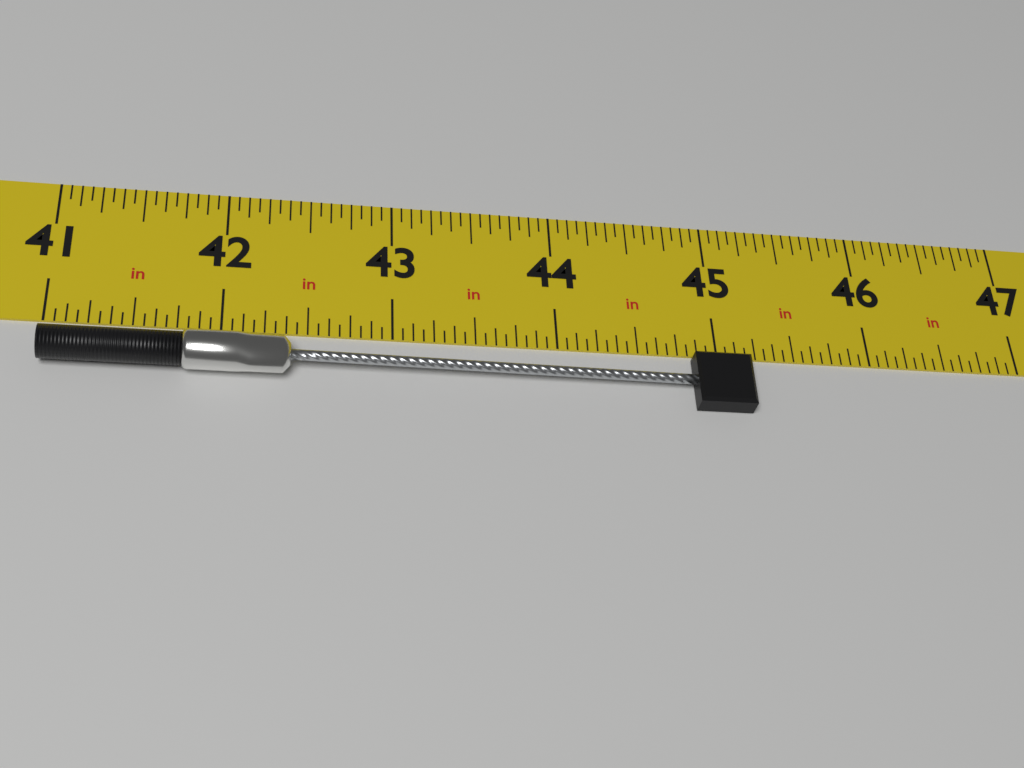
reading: 45.1875 in
